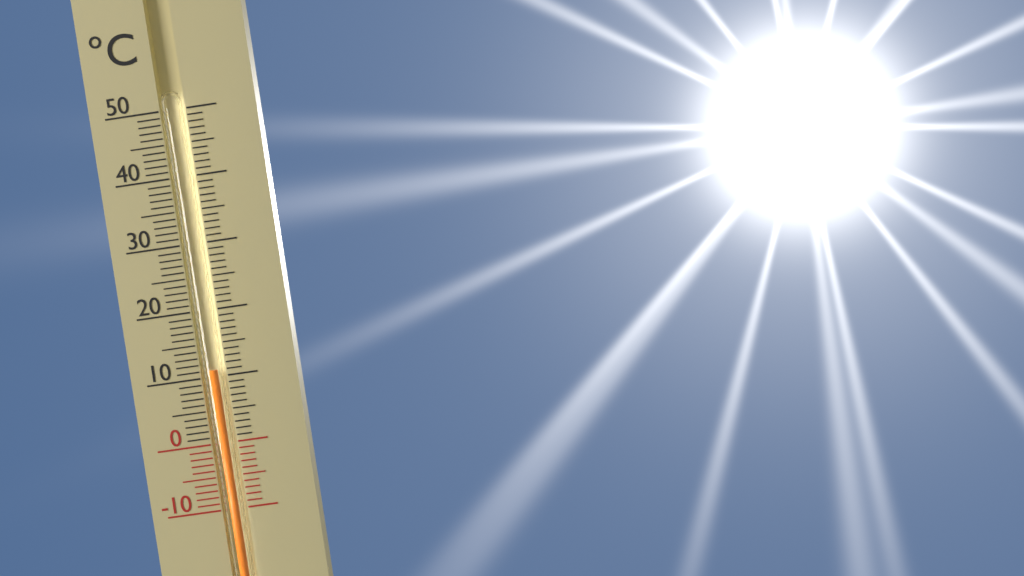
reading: 11 °C
